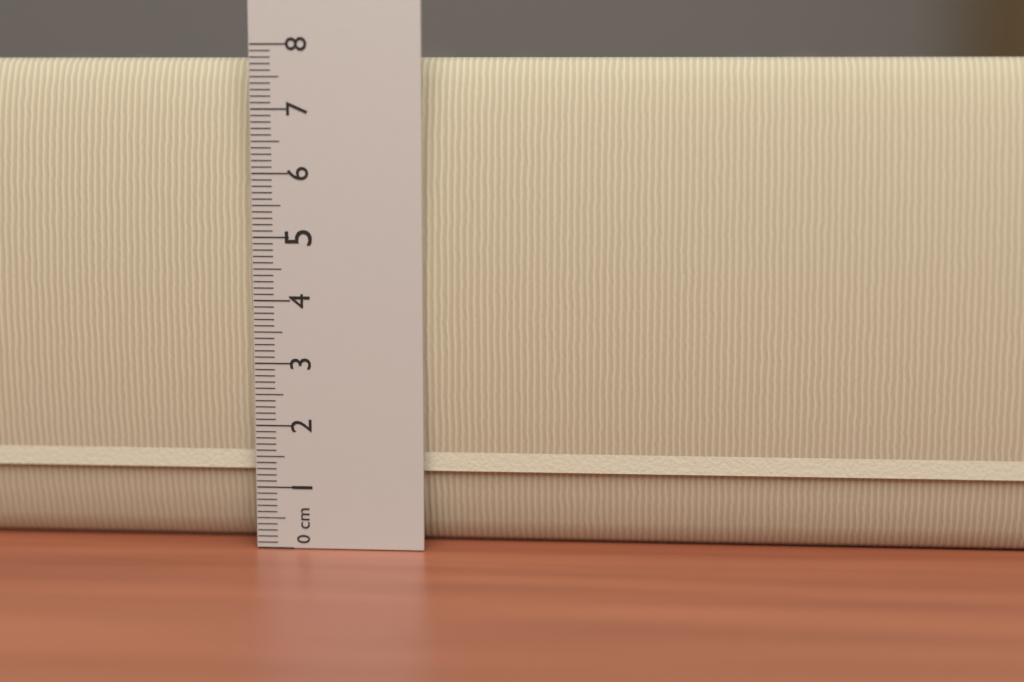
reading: 7.8 cm
